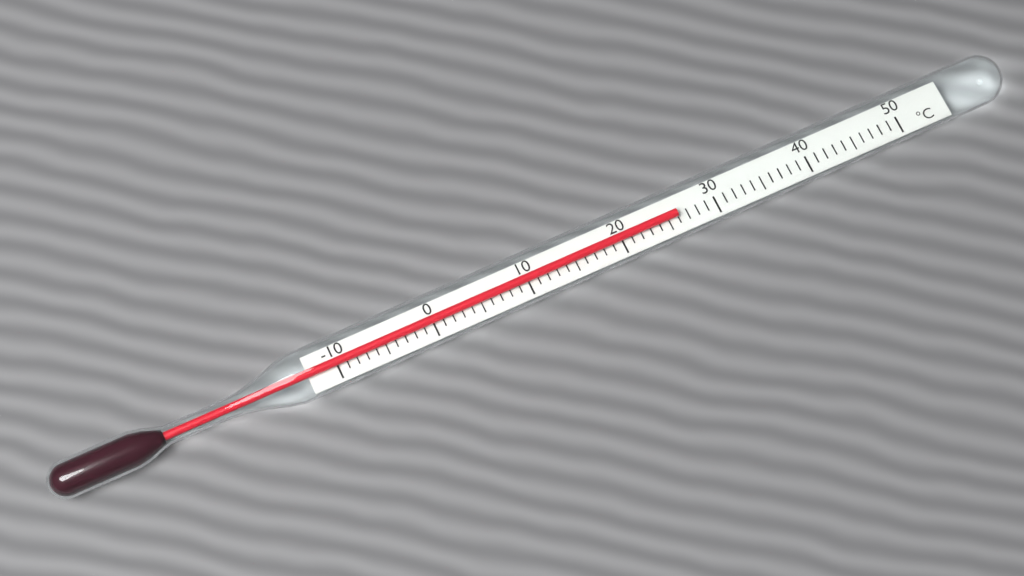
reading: 26 °C
